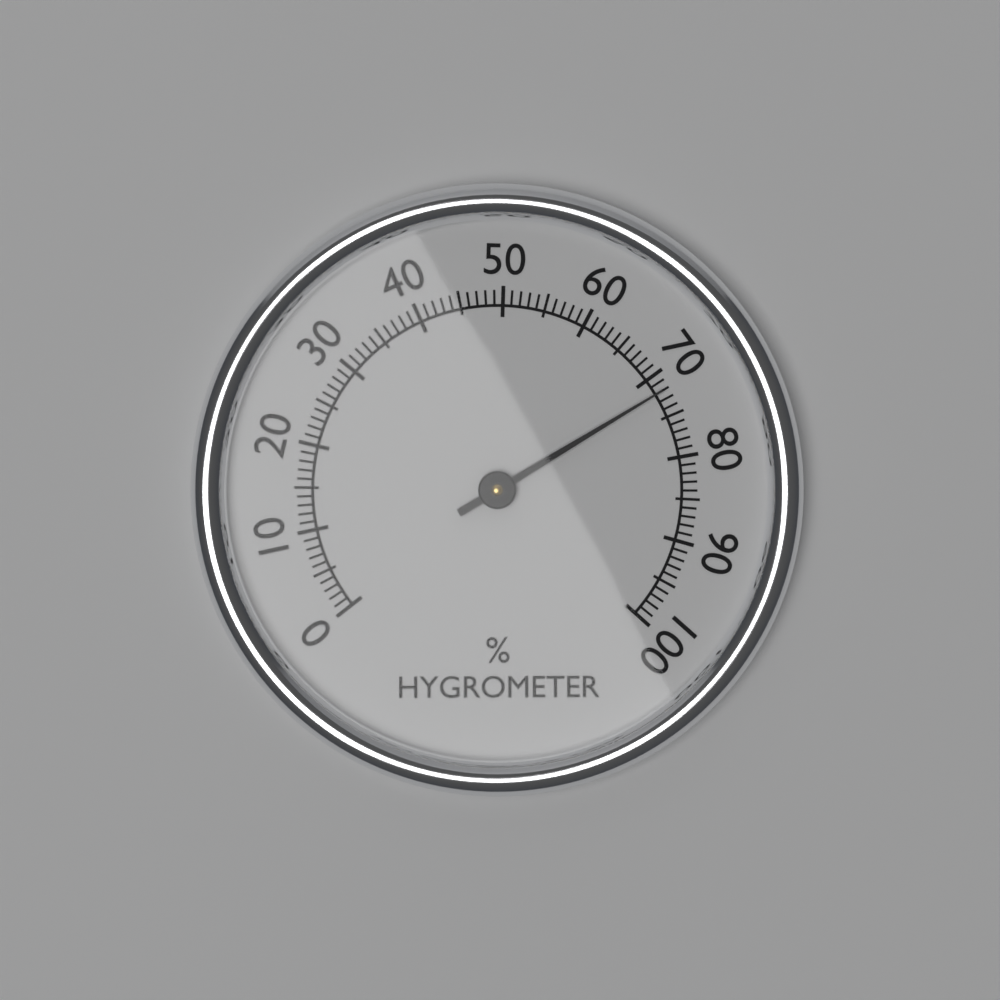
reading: 72 %
